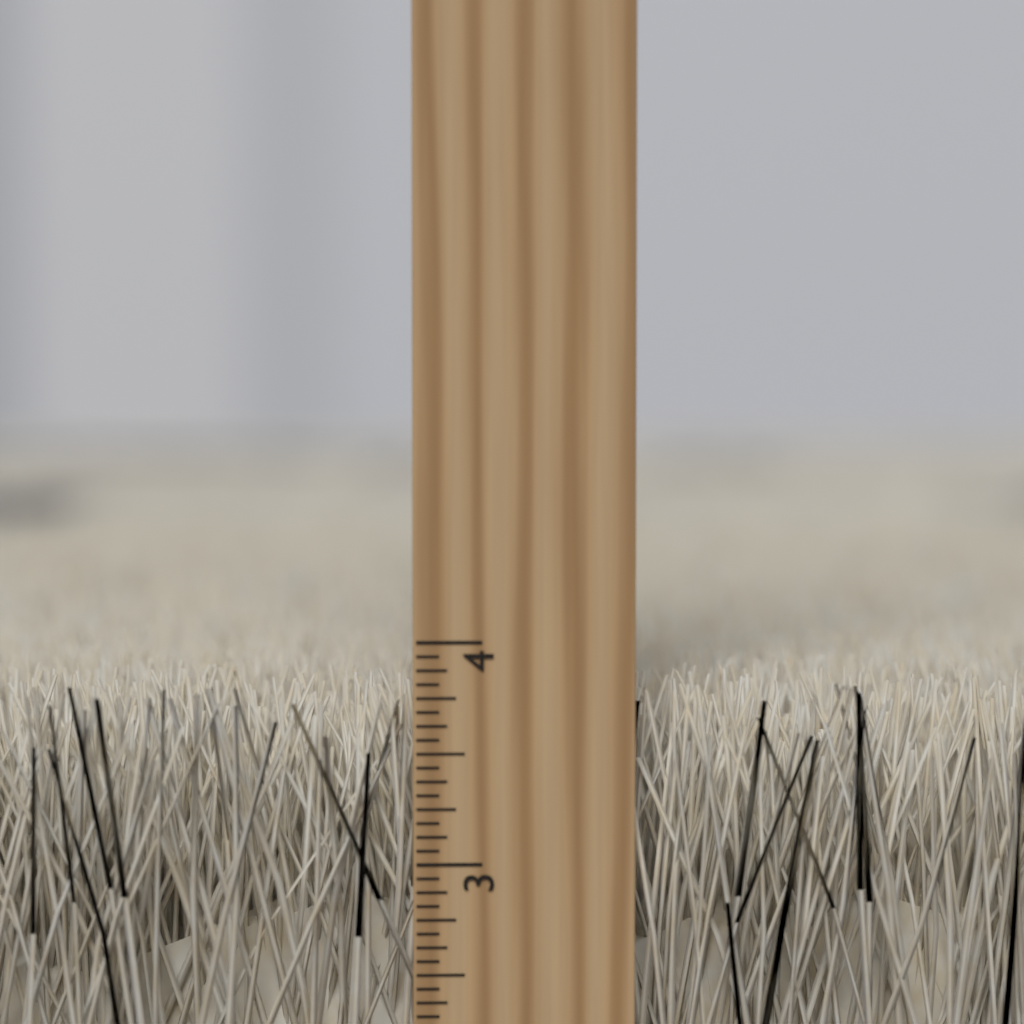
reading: 3.8125 inch
